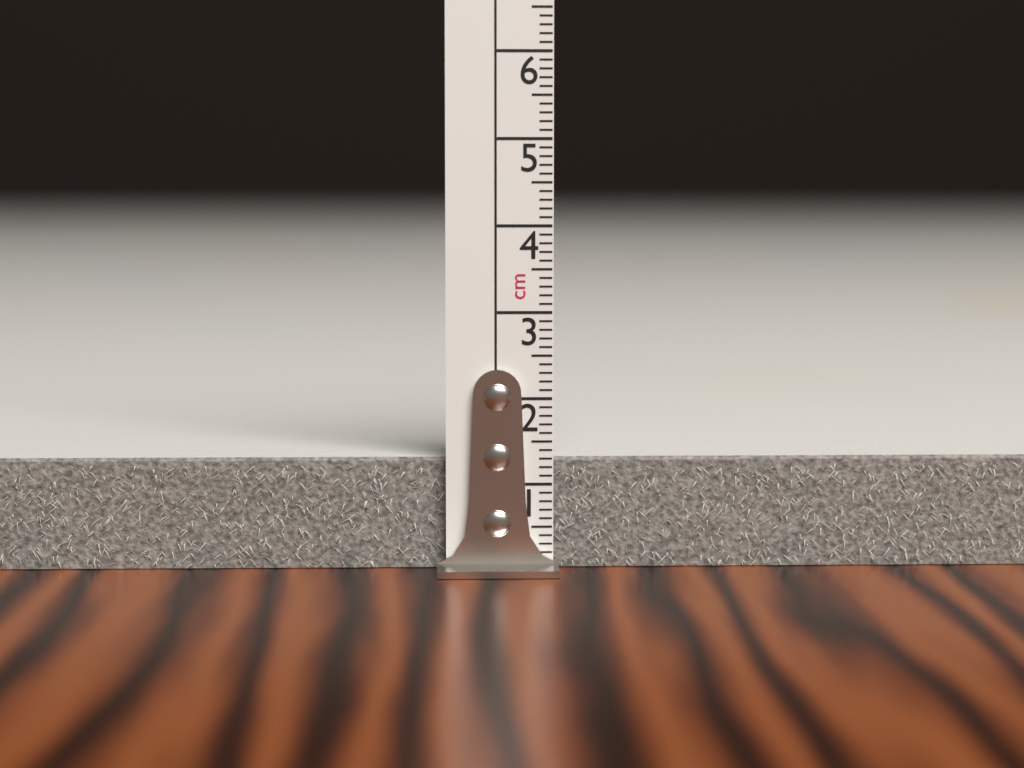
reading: 1.3 cm
